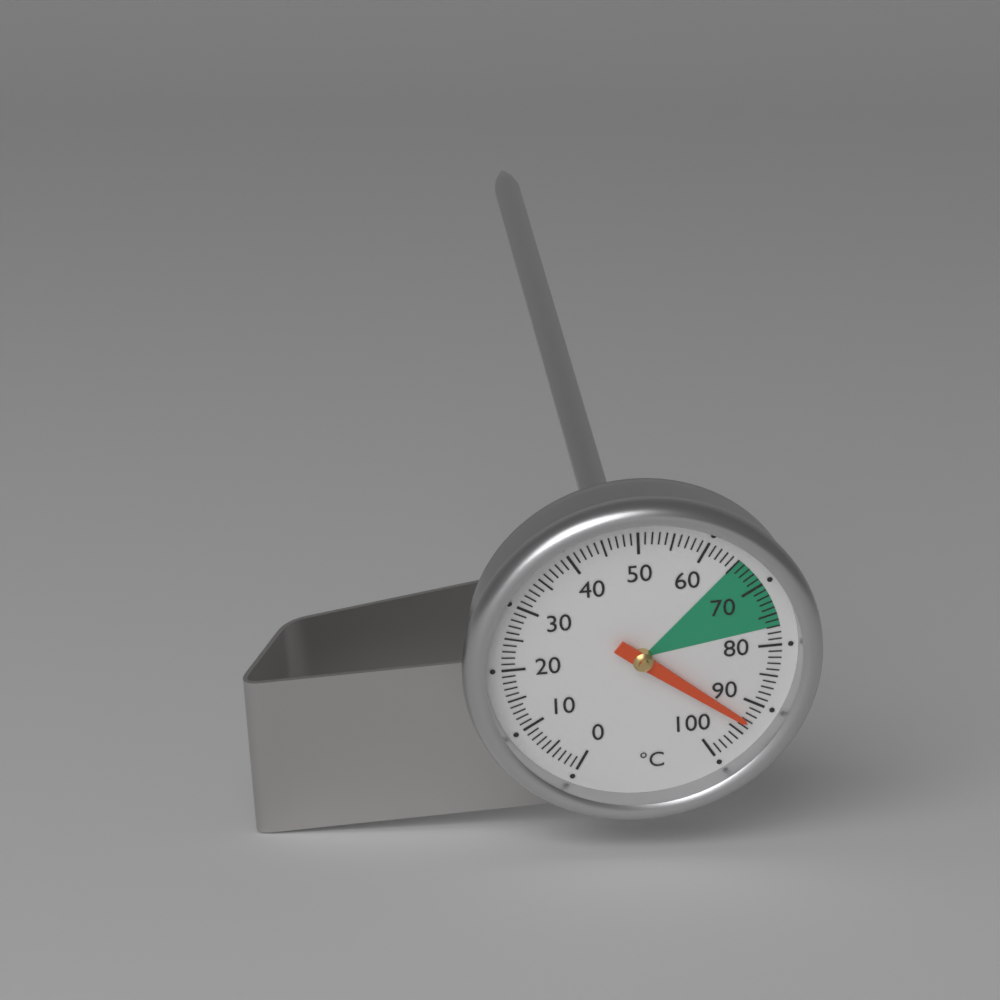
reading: 93 °C
